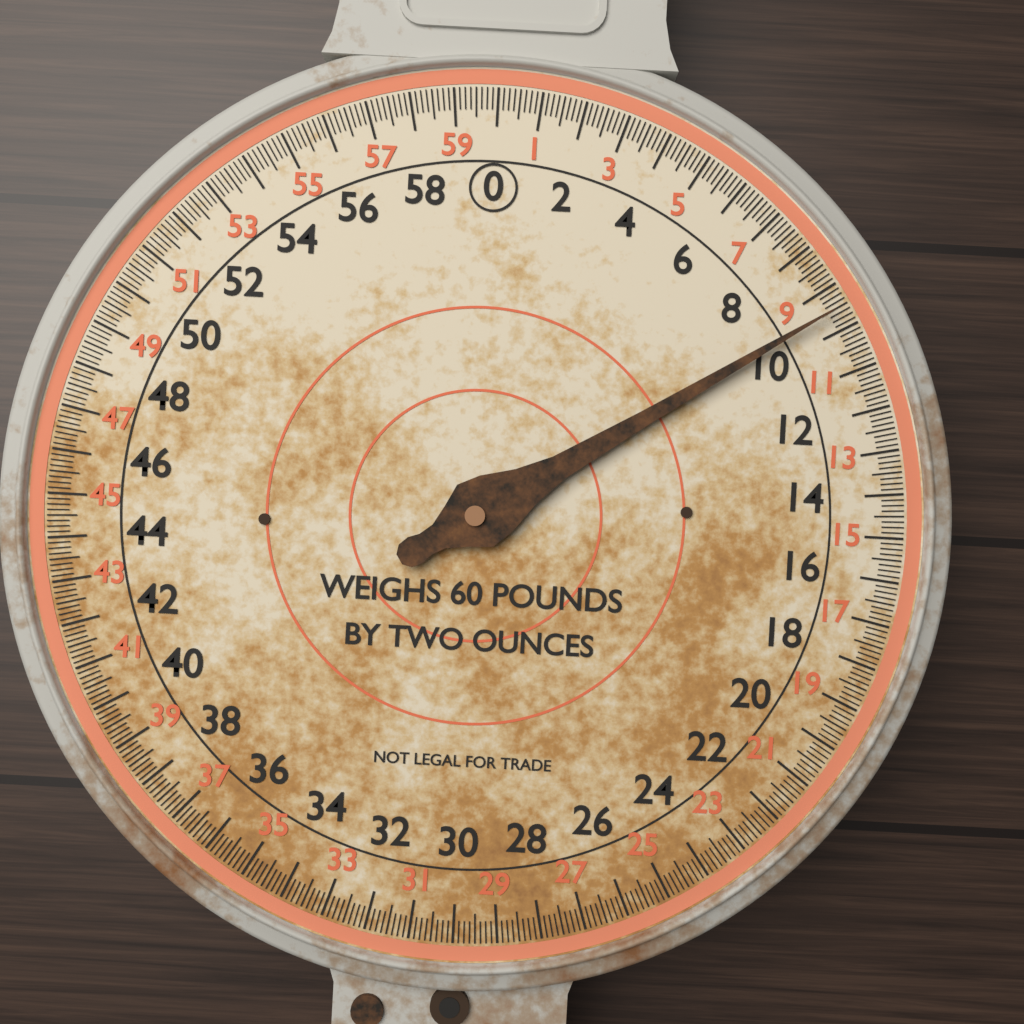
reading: 9.500 lb
